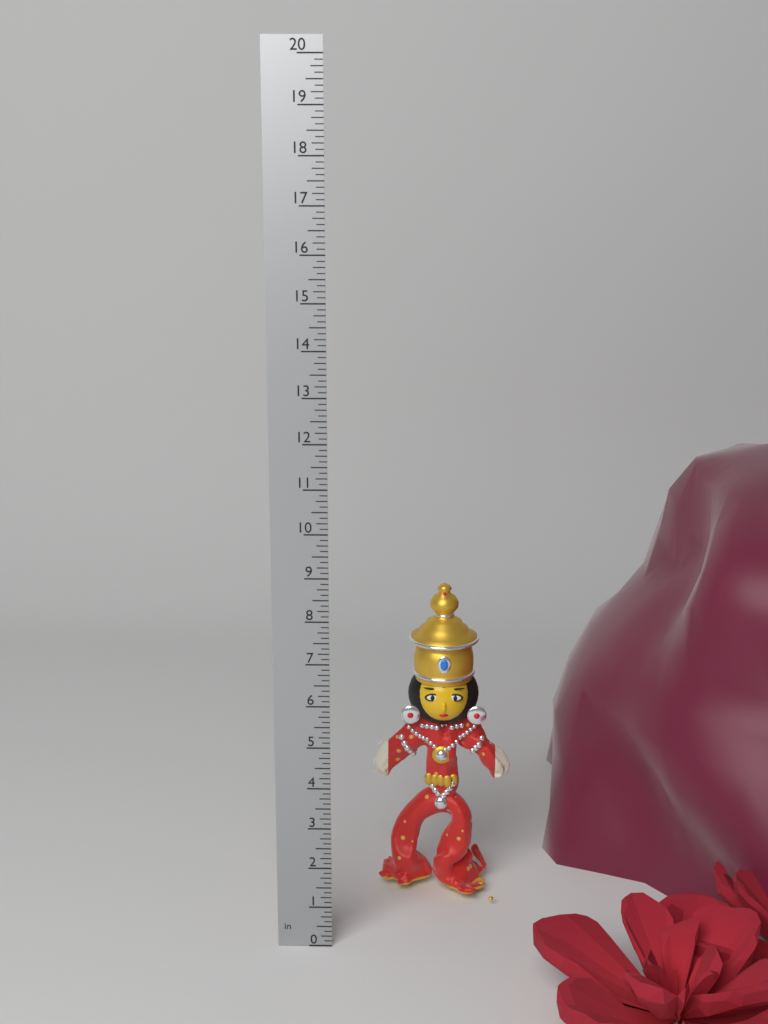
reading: 8.000 in
